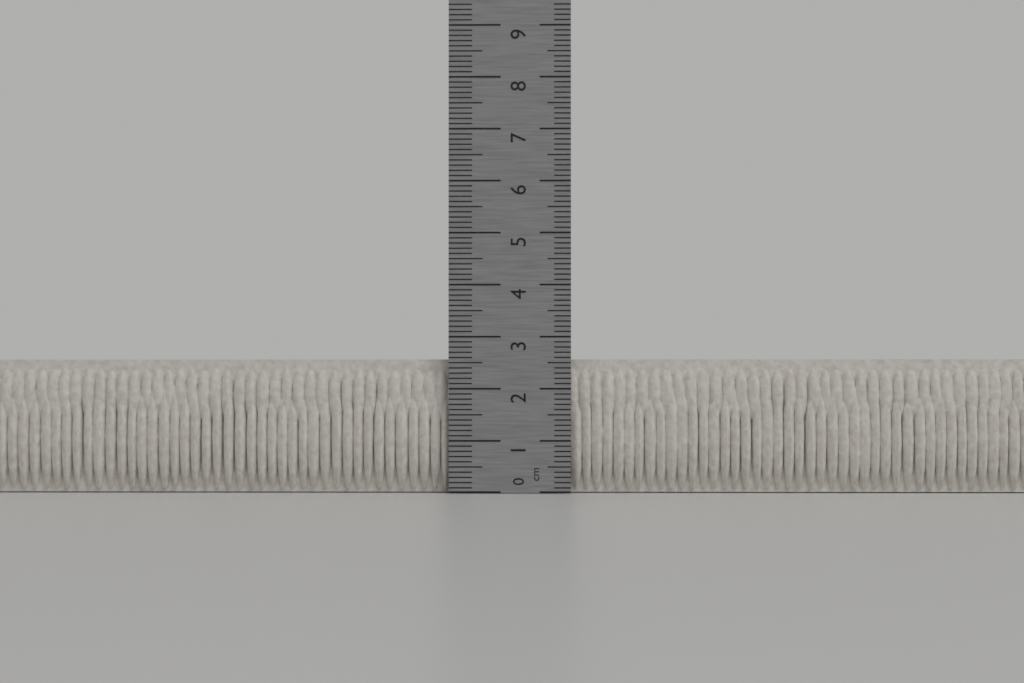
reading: 2.6 cm
